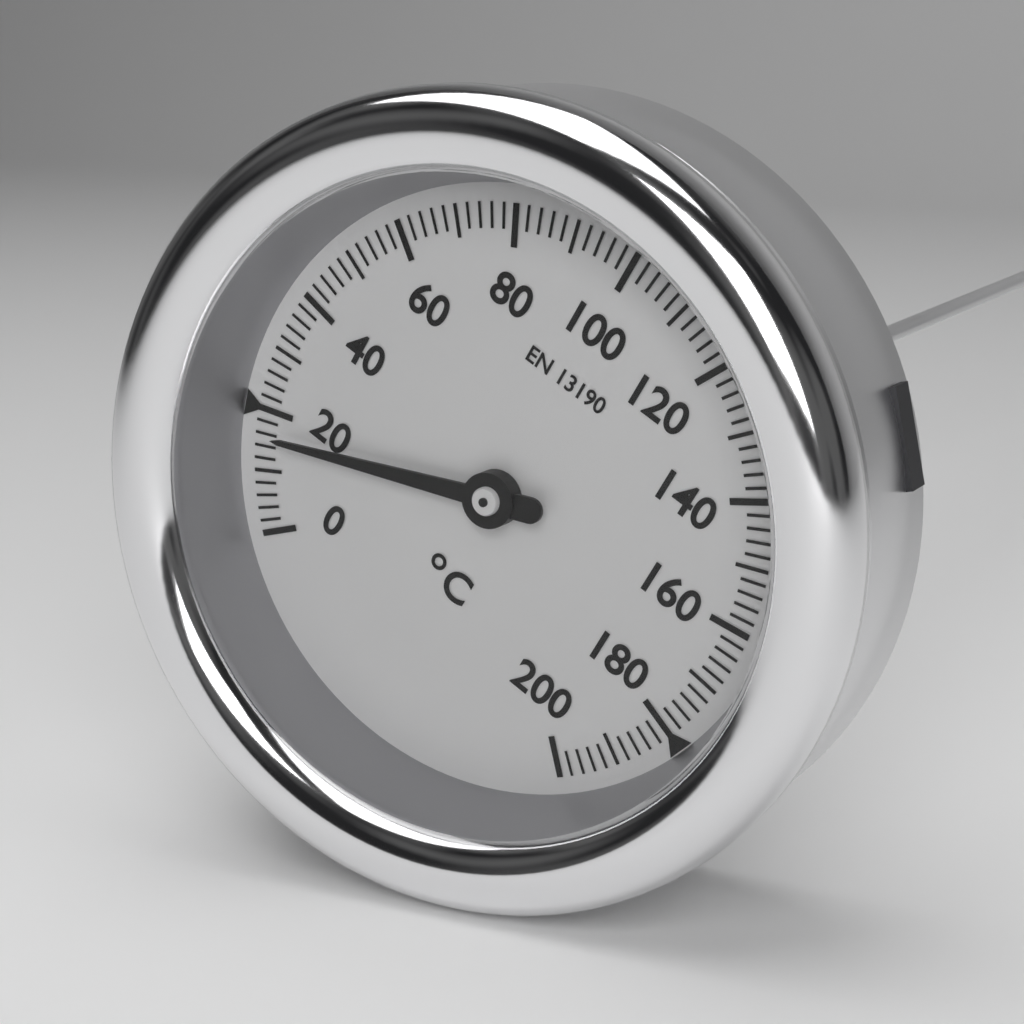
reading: 16 °C
